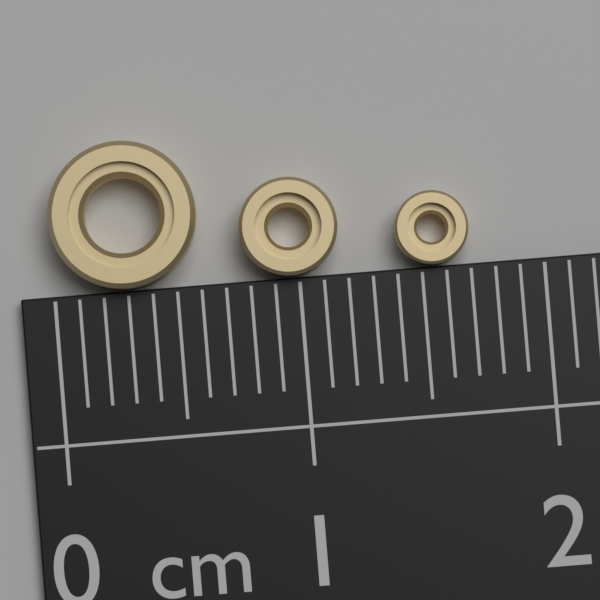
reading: 0.6 cm
